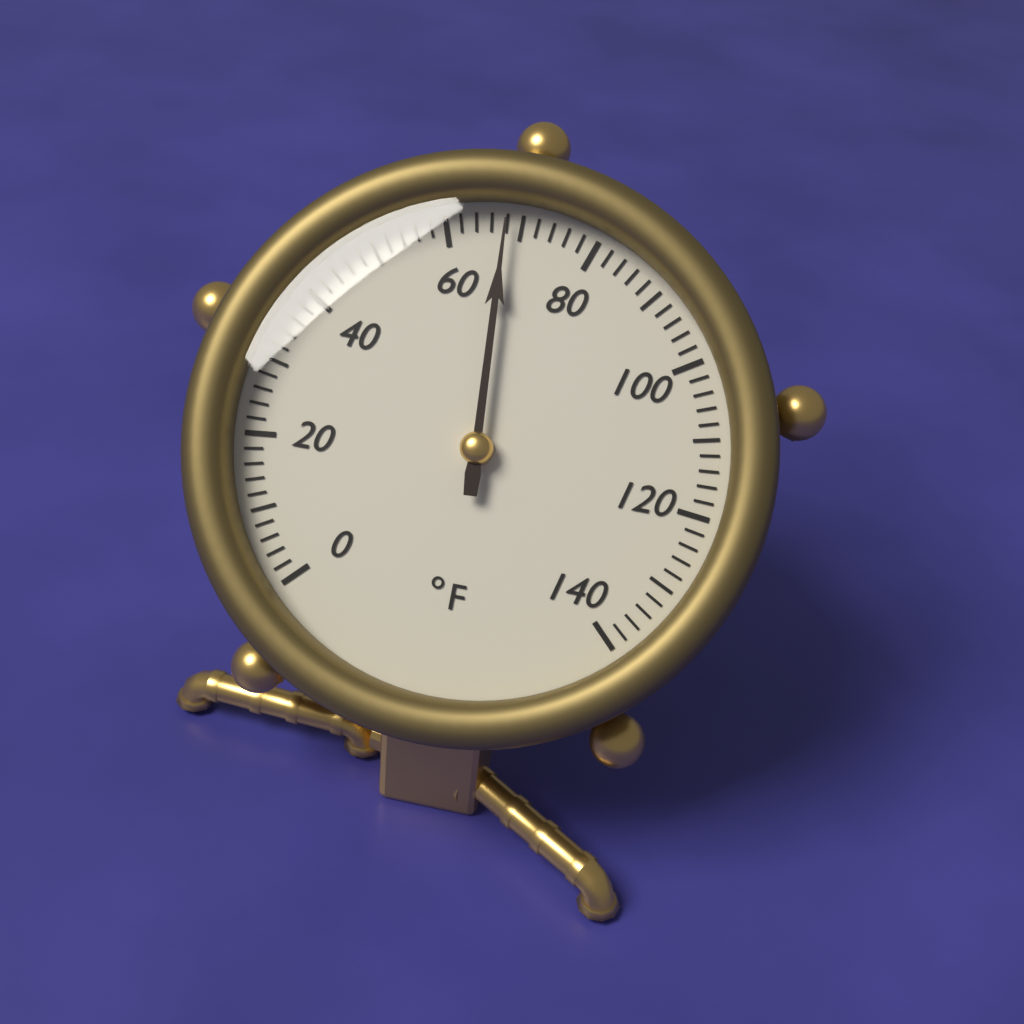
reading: 68 °F
